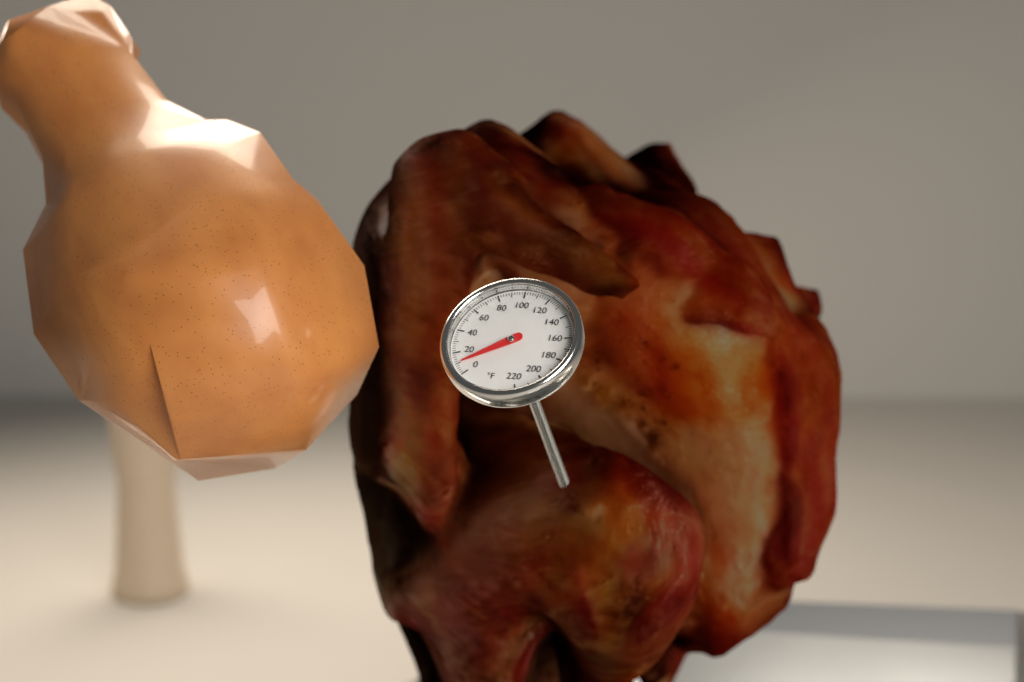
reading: 10 °F
